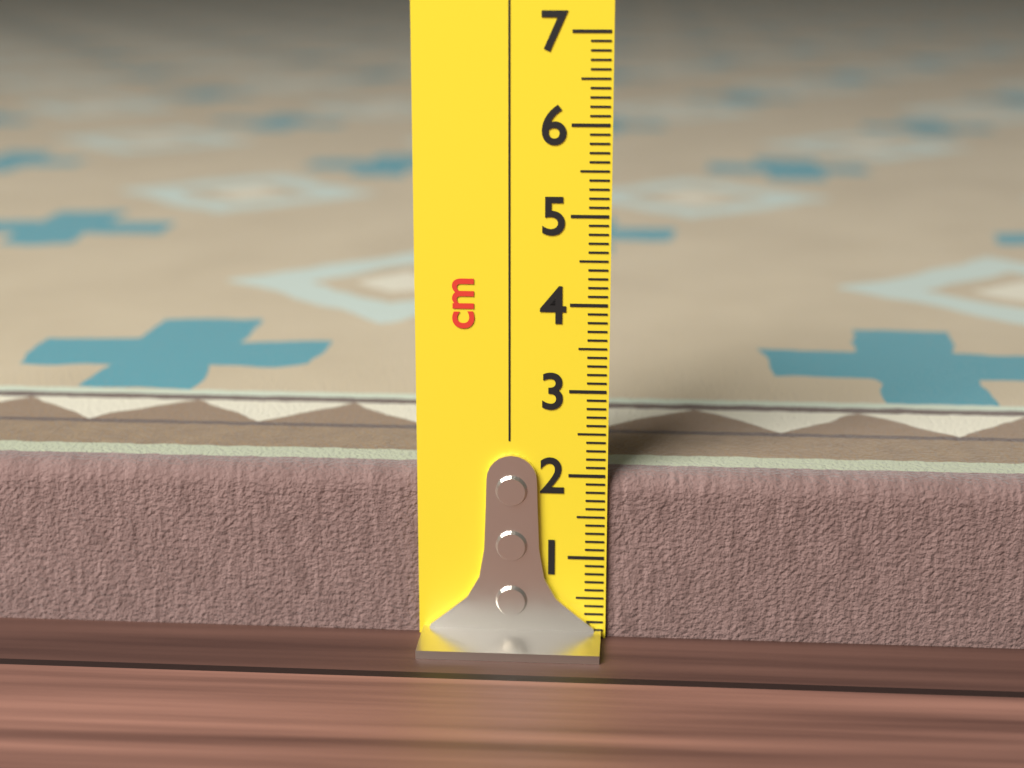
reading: 2.0 cm
